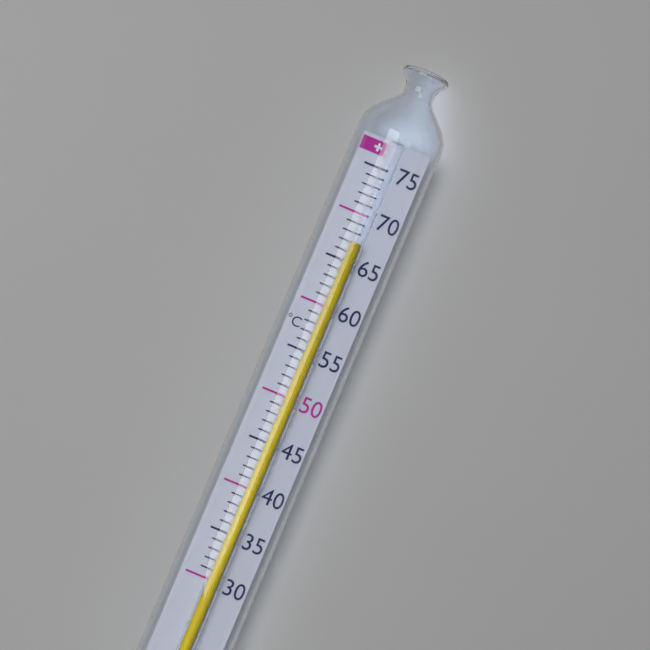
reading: 67 °C
